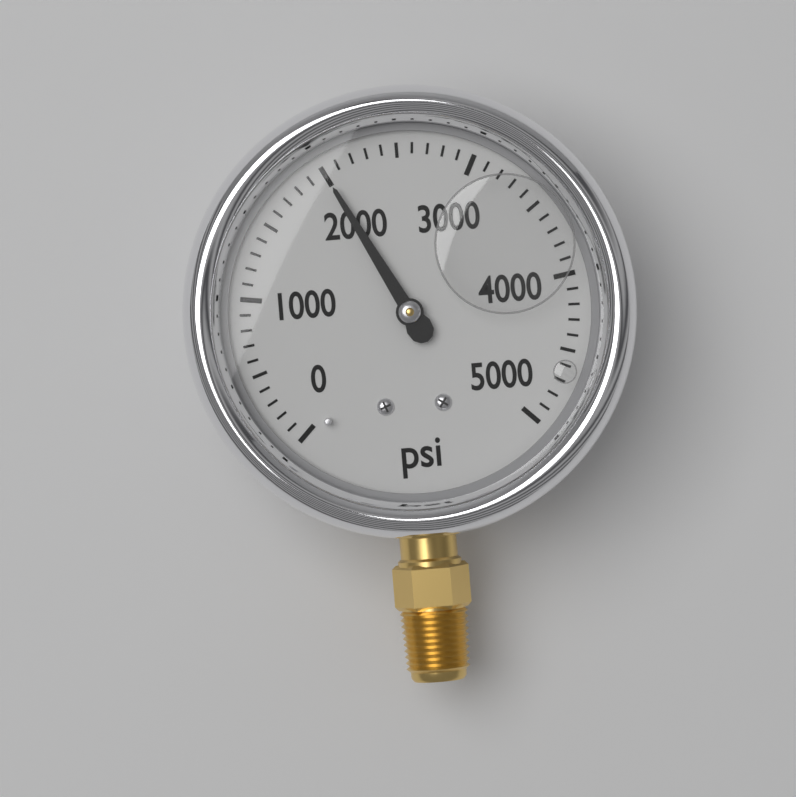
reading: 2000 psi
